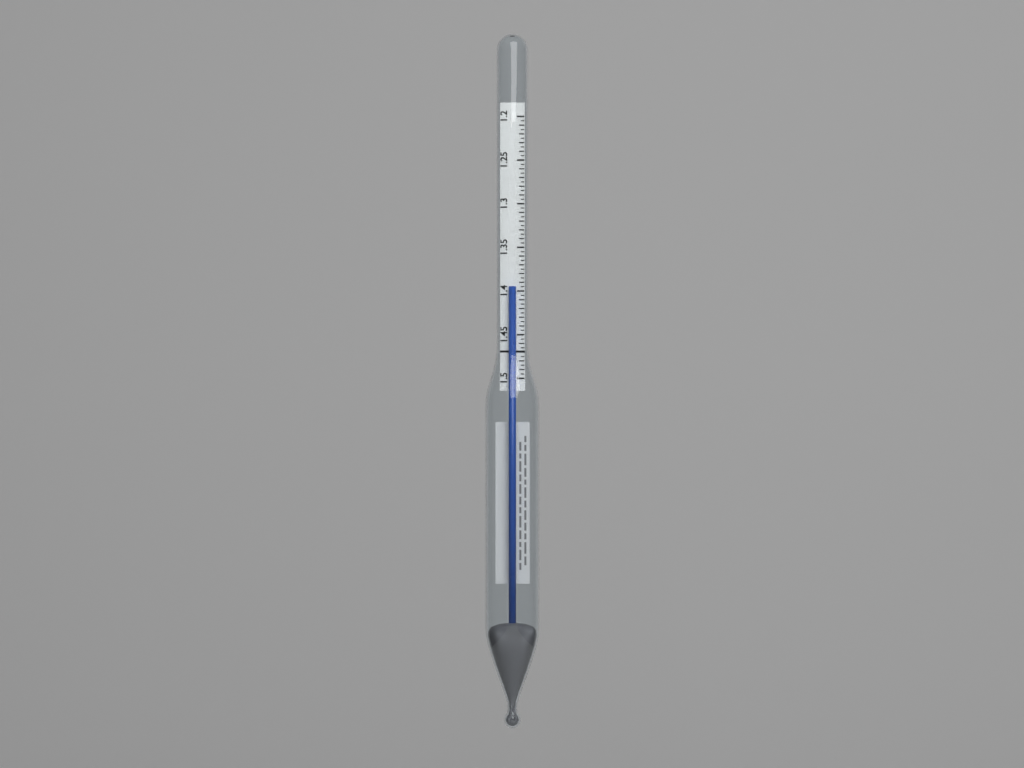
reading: 1.395 (no unit)
